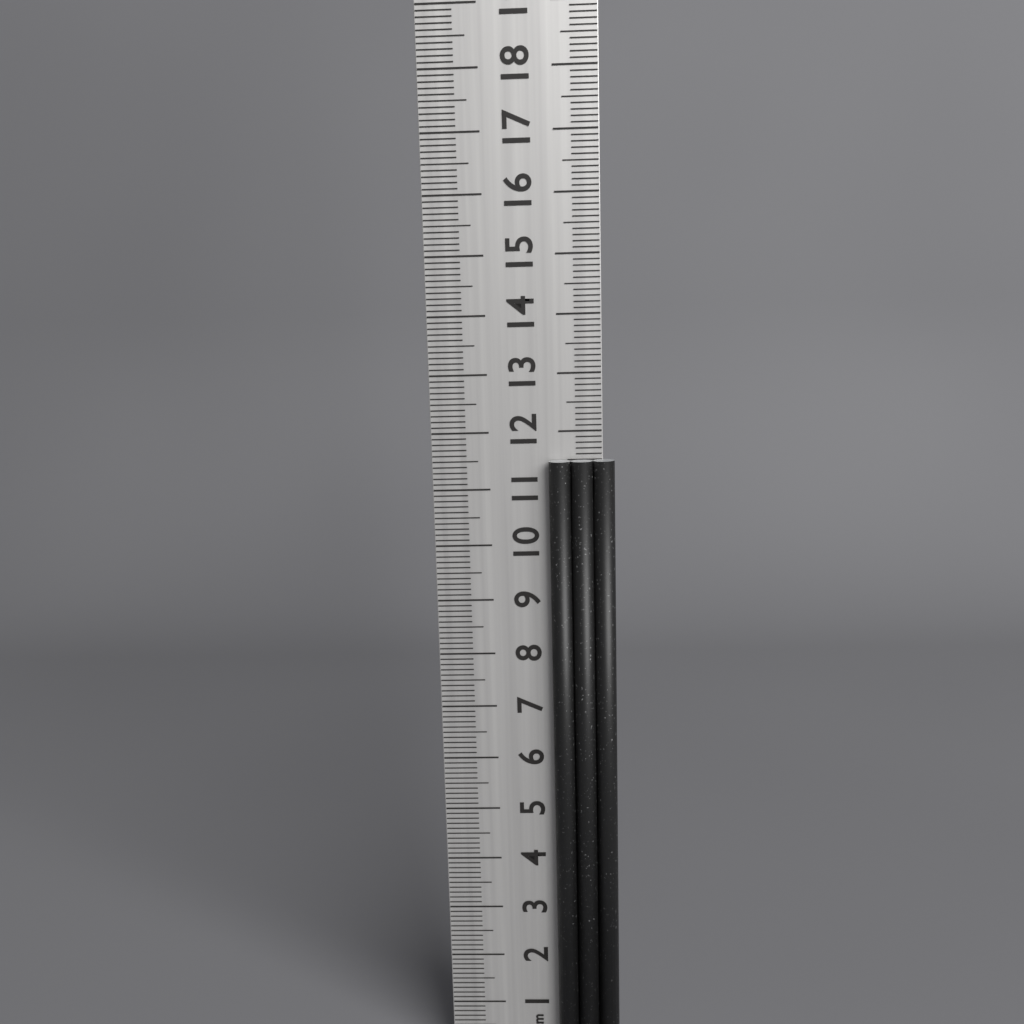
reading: 11.5 cm
